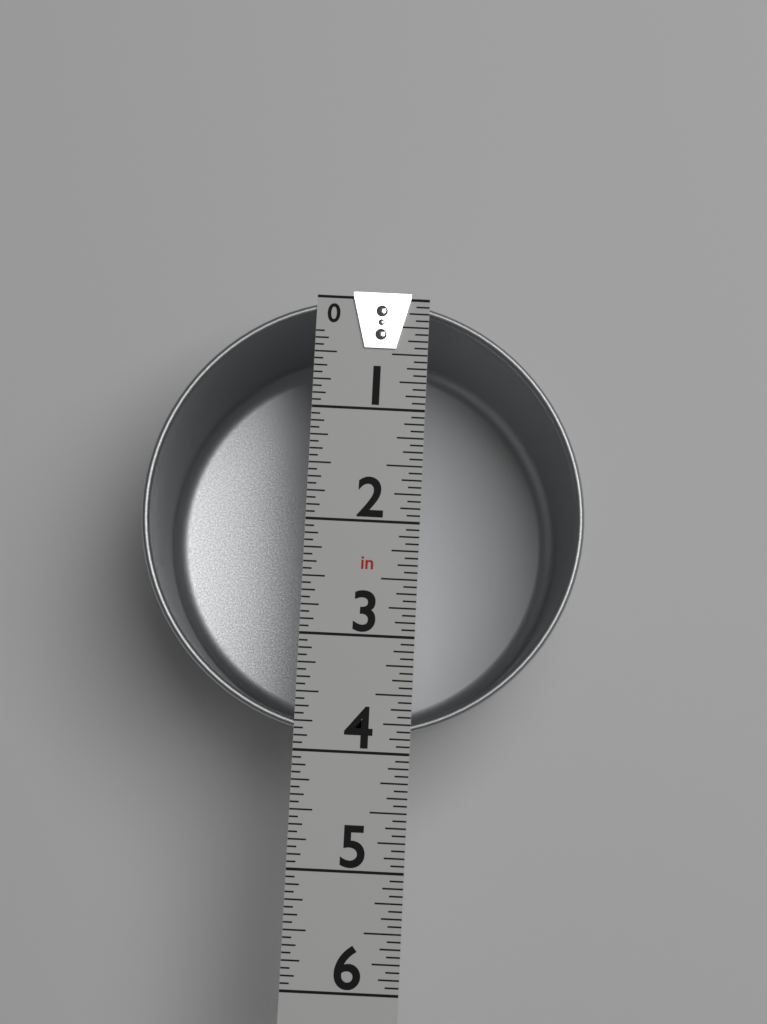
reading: 3.8750 in
